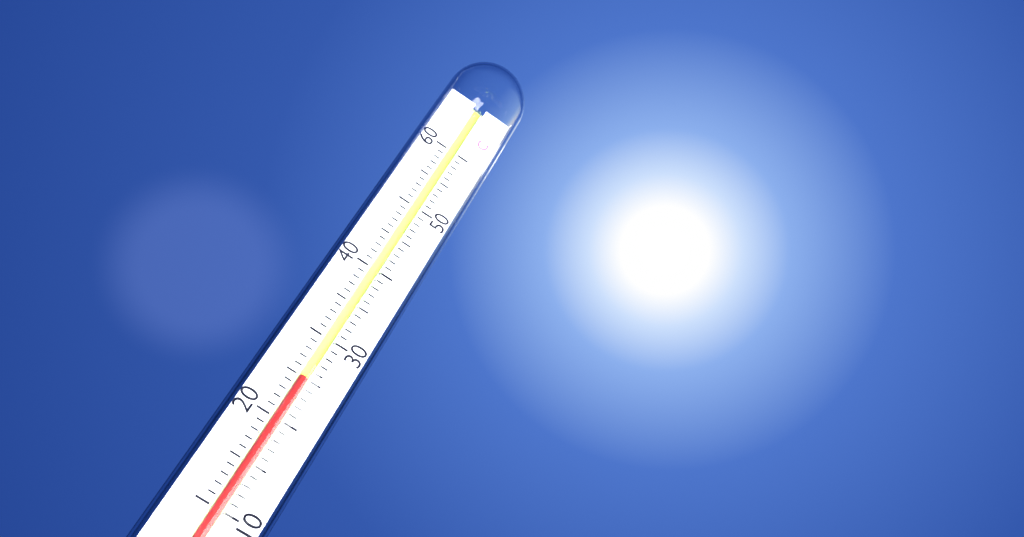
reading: 25 °C
